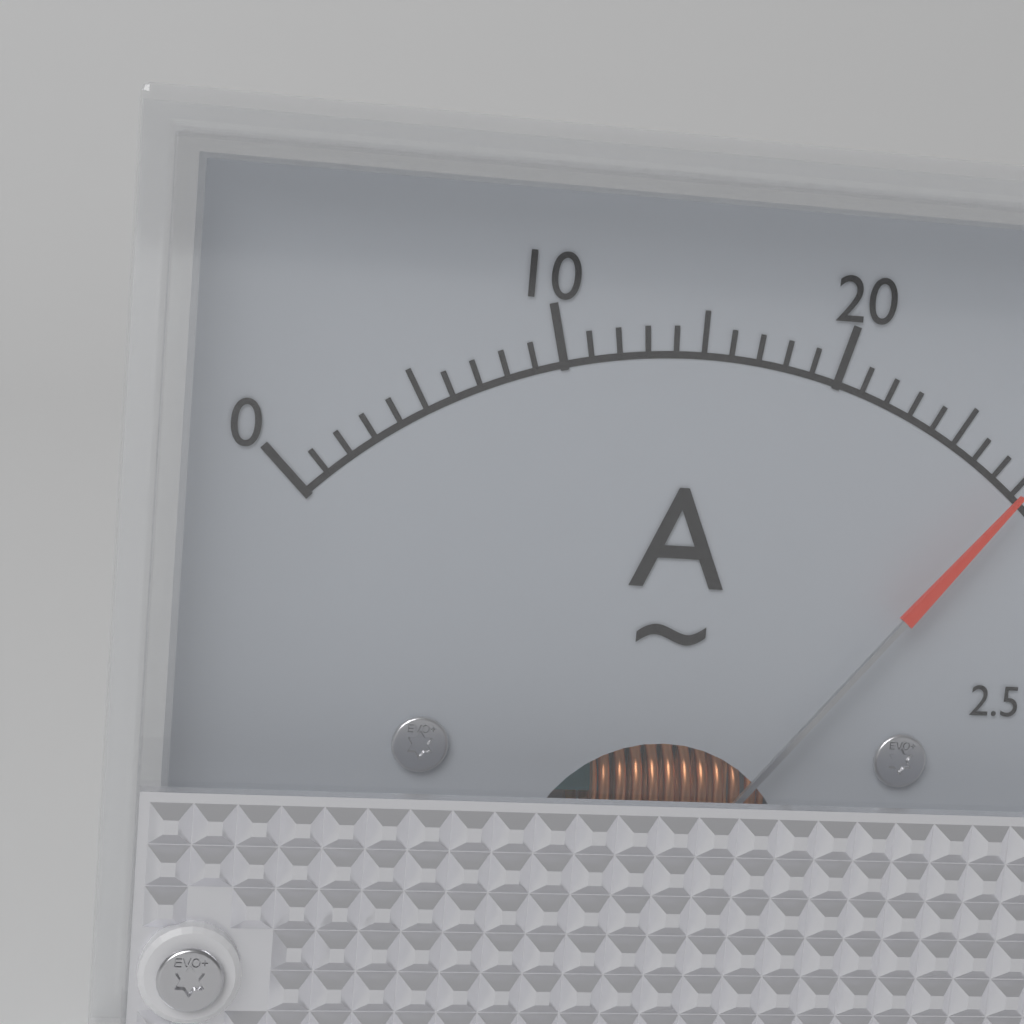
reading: 28 A
